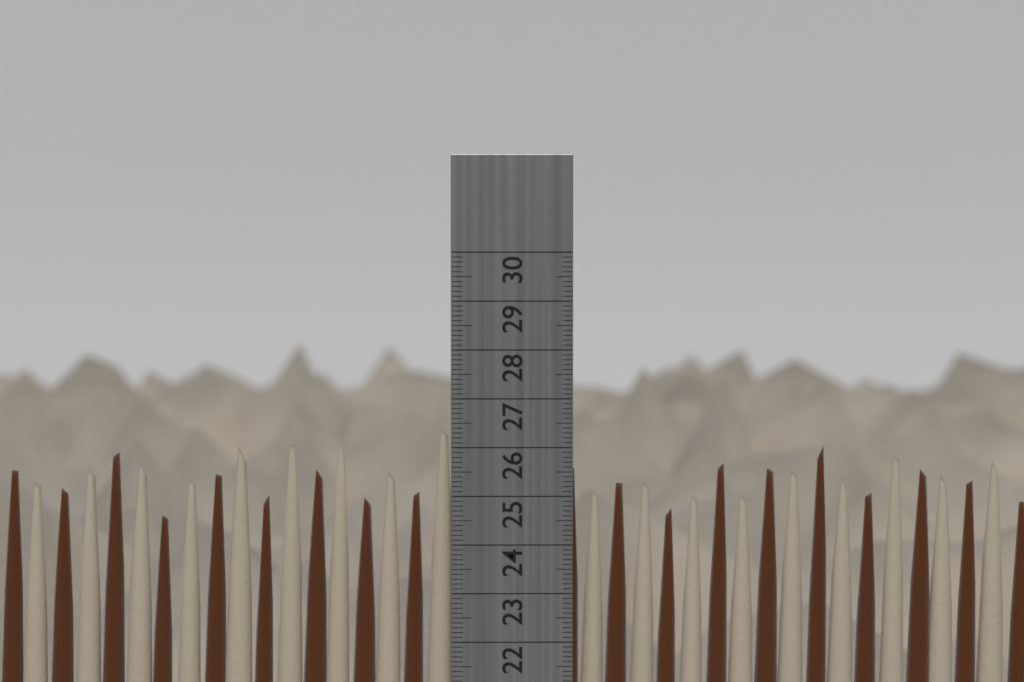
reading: 26.5 cm
